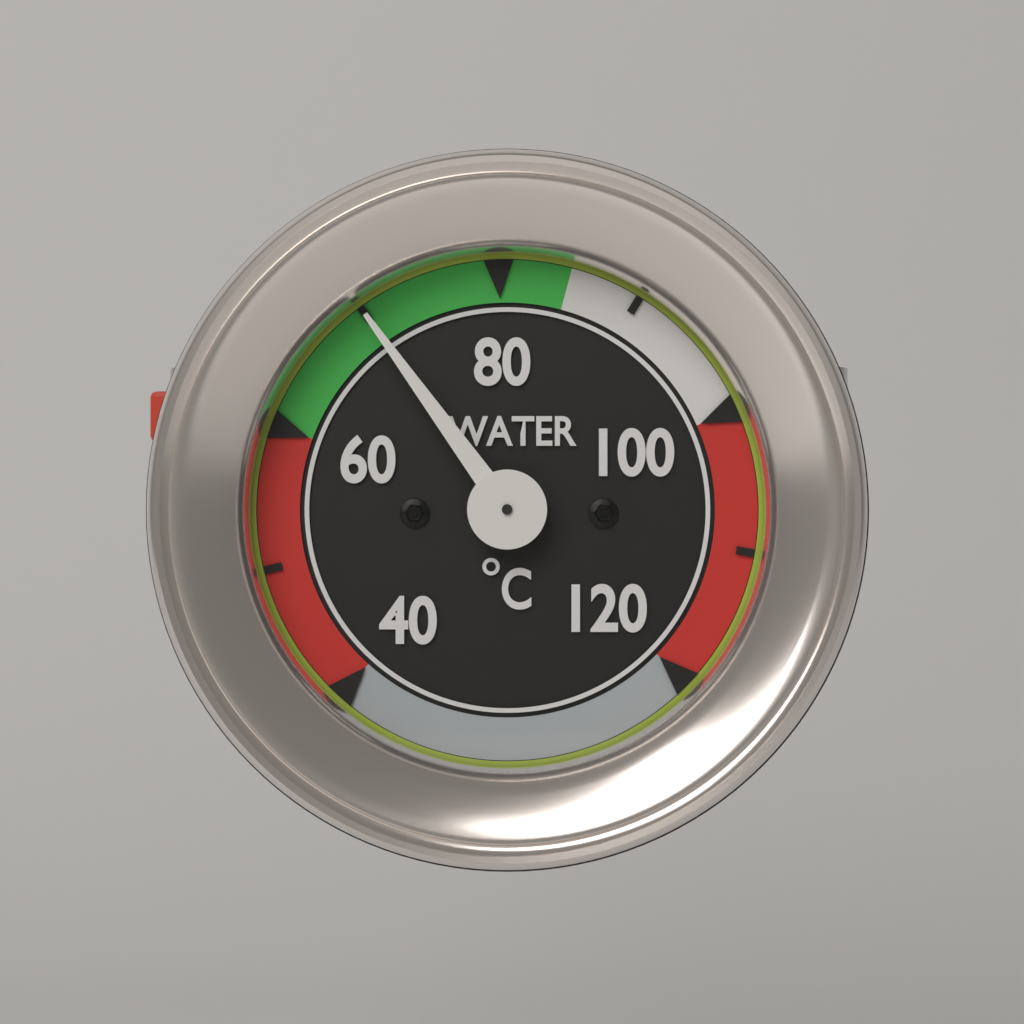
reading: 70 °C
